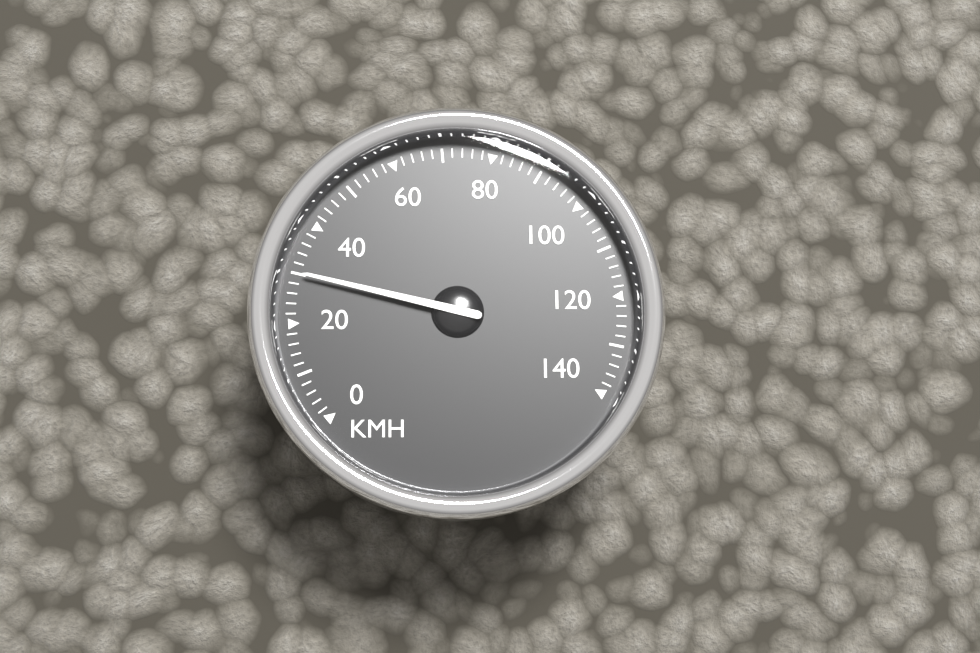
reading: 30 km/h
